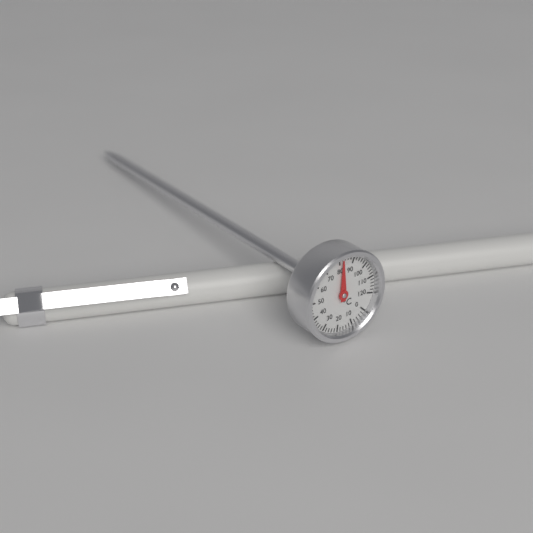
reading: 82 °C
